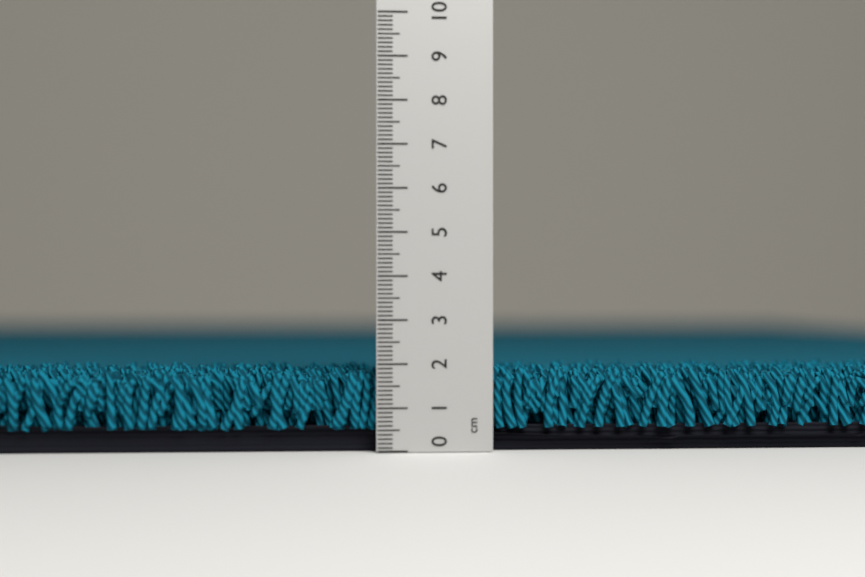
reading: 1.9 cm
